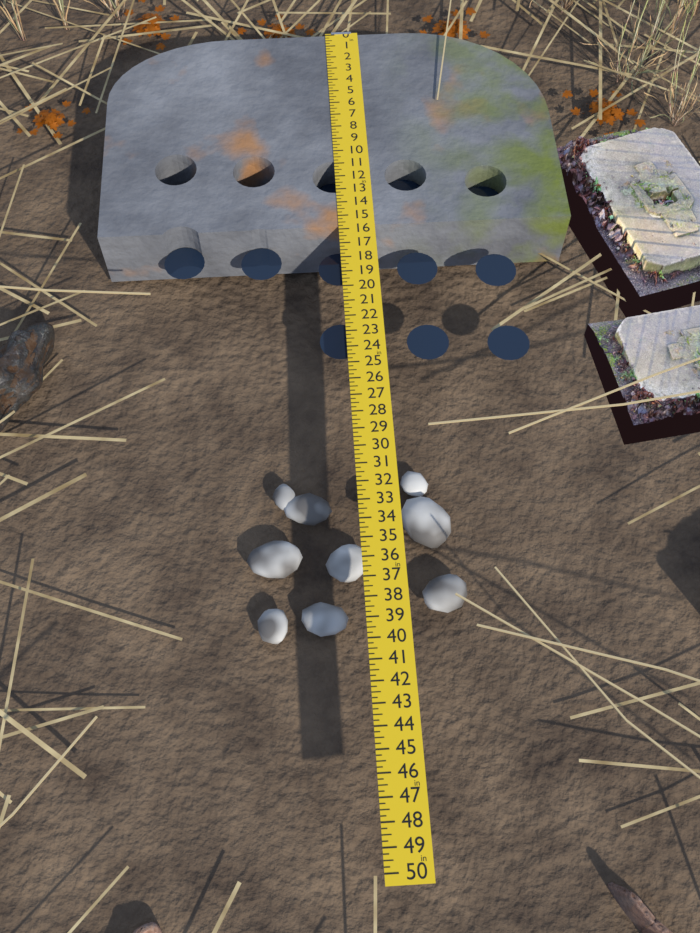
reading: 15.75 in
